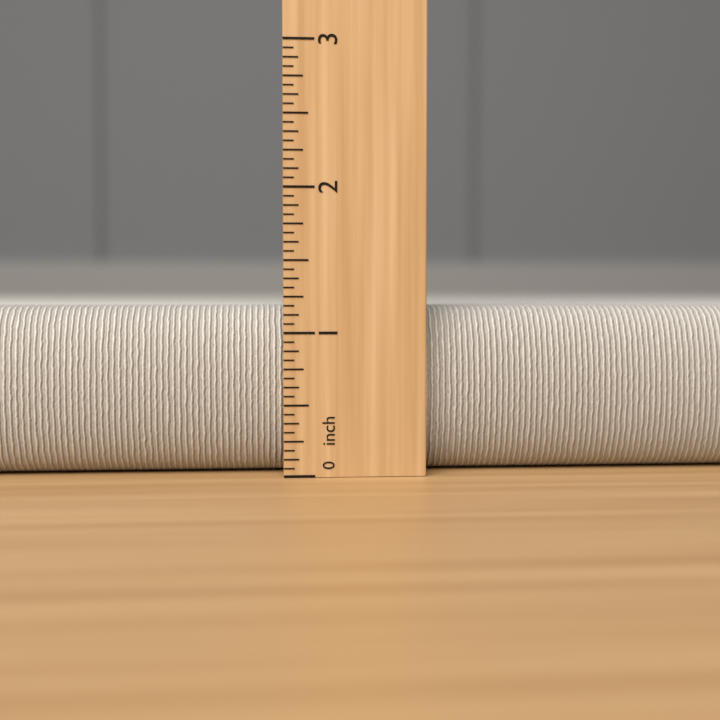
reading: 1.1875 inch
